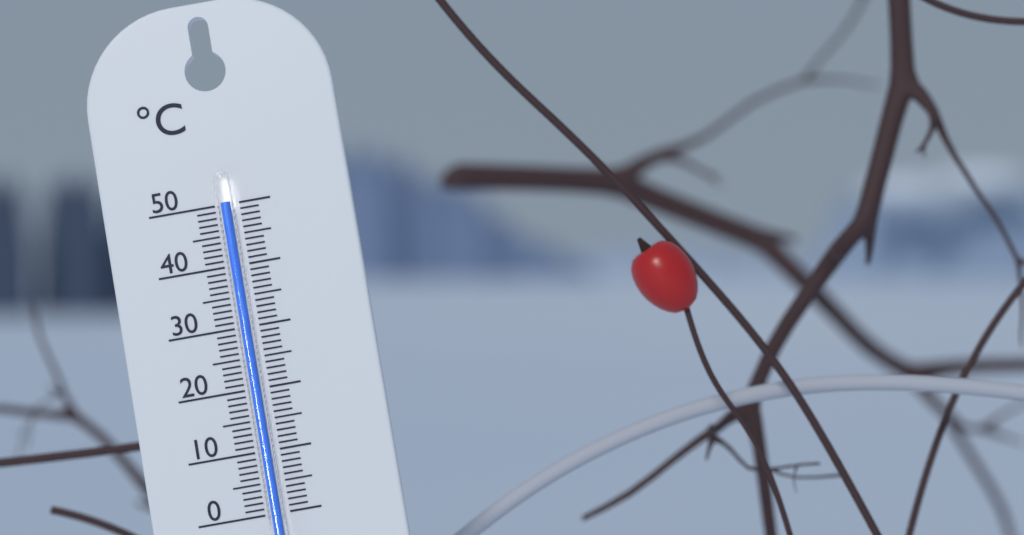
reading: 50 °C
